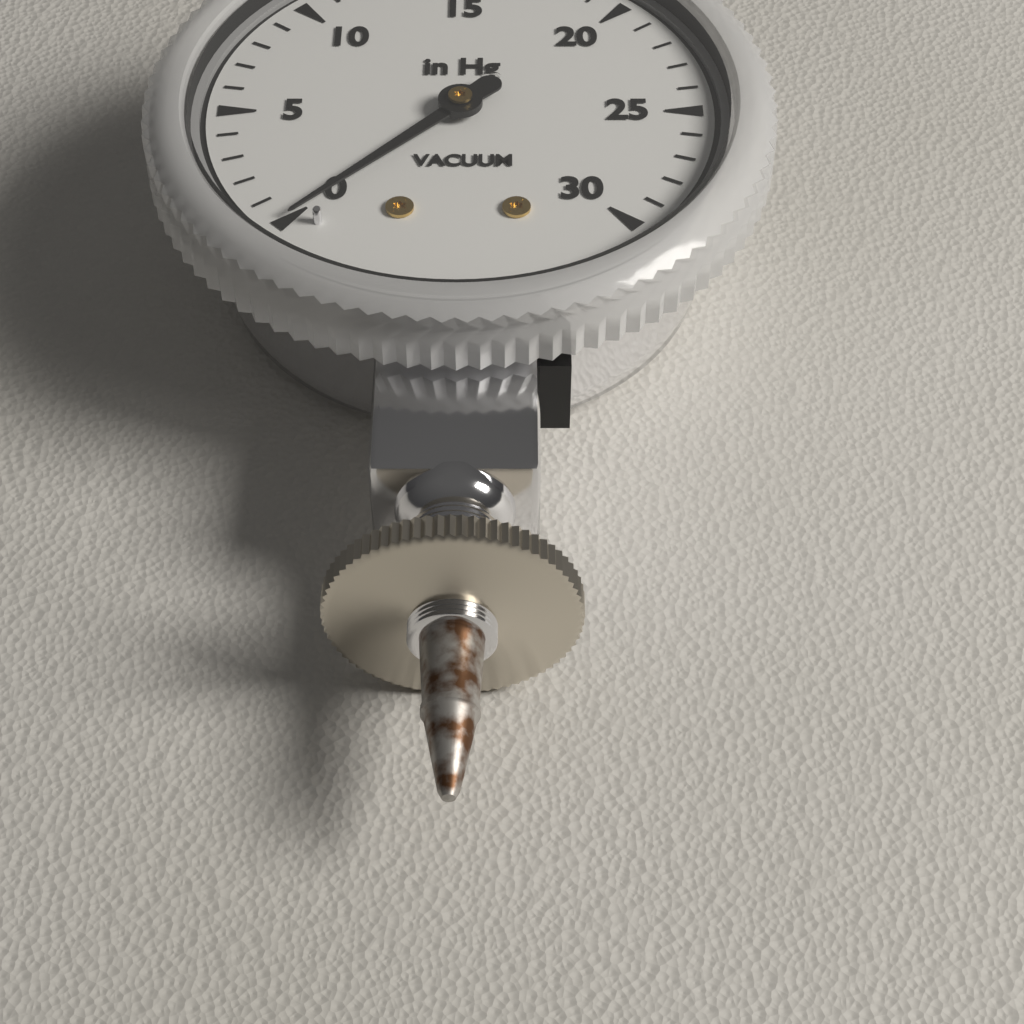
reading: 0 inHg
